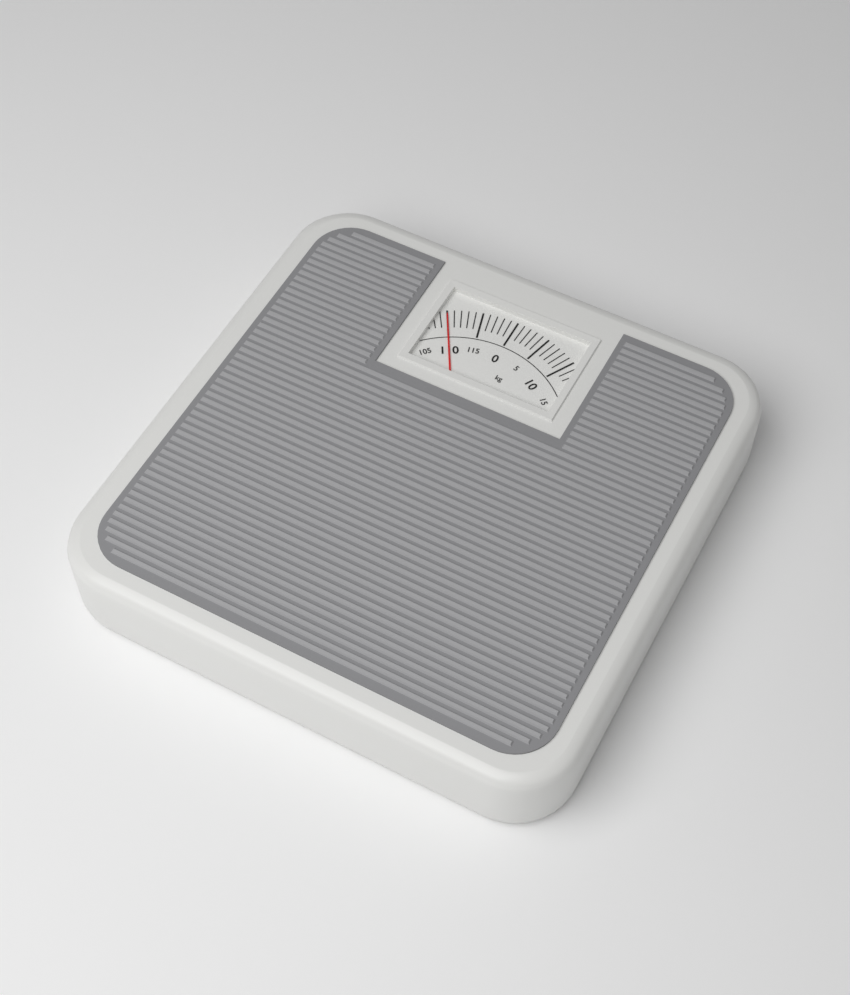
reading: 110 kg
